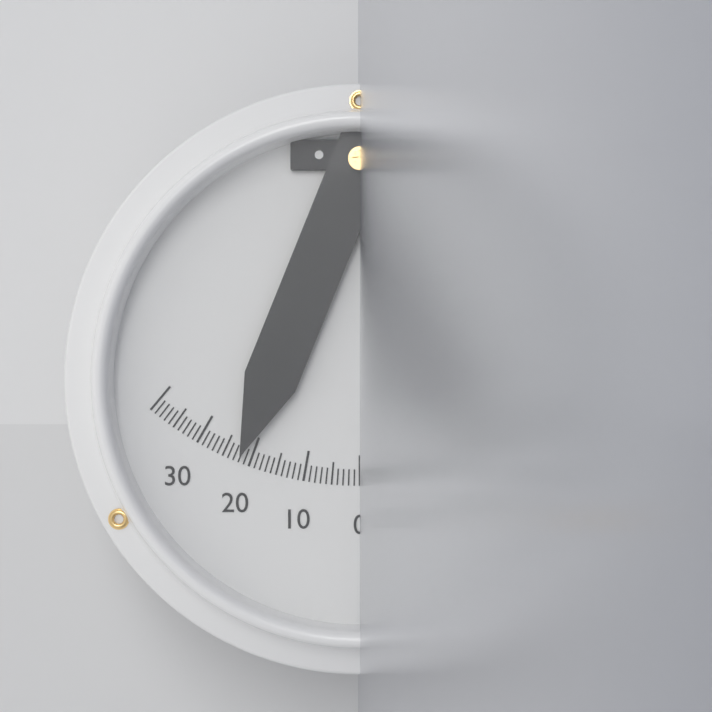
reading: -22 (no unit)
